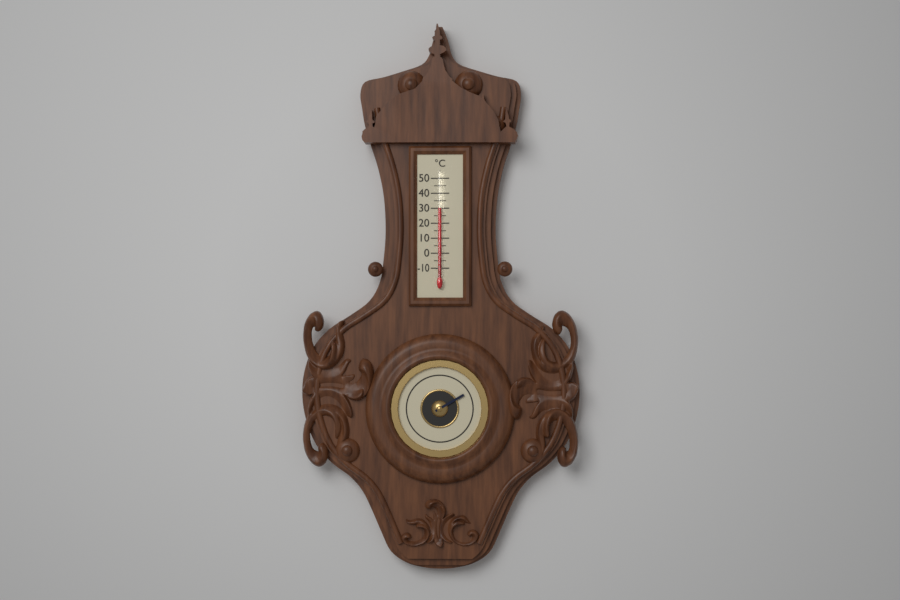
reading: 30 °C
